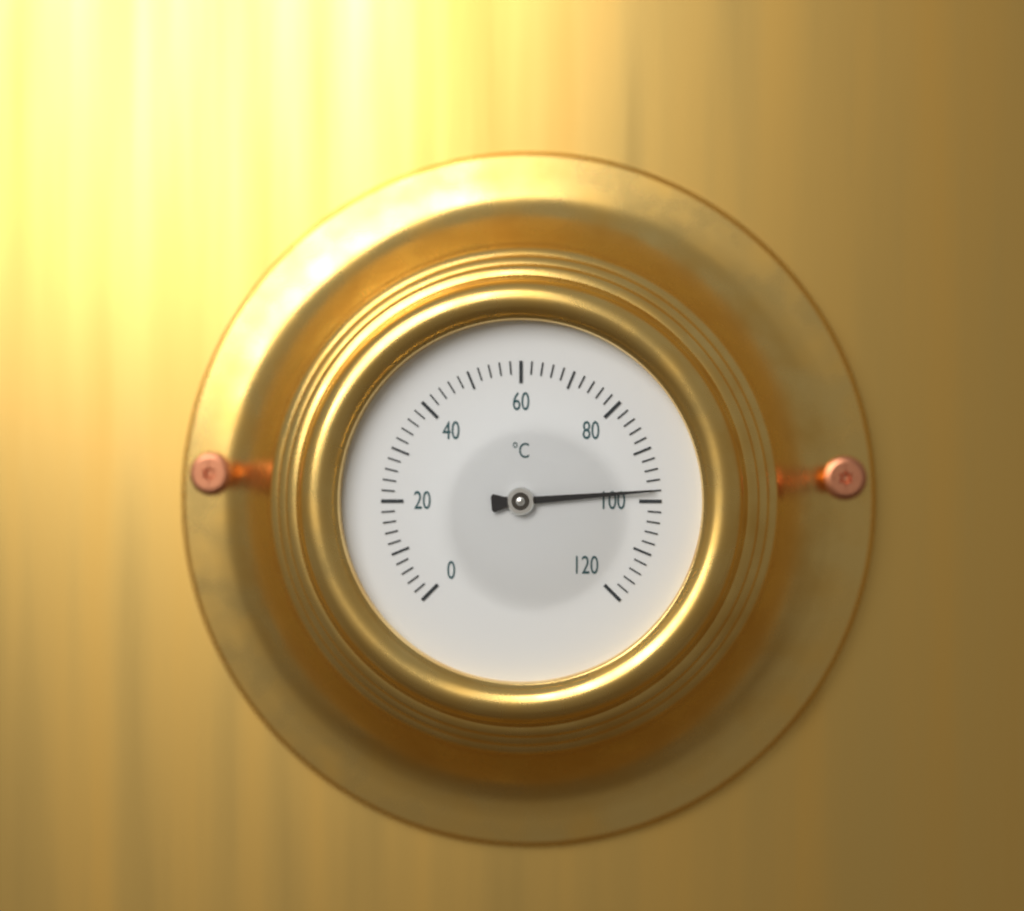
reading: 98 °C
